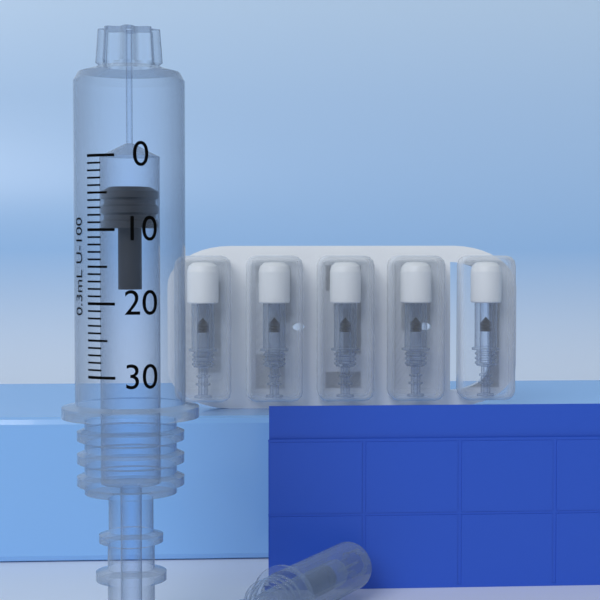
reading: 4 units
